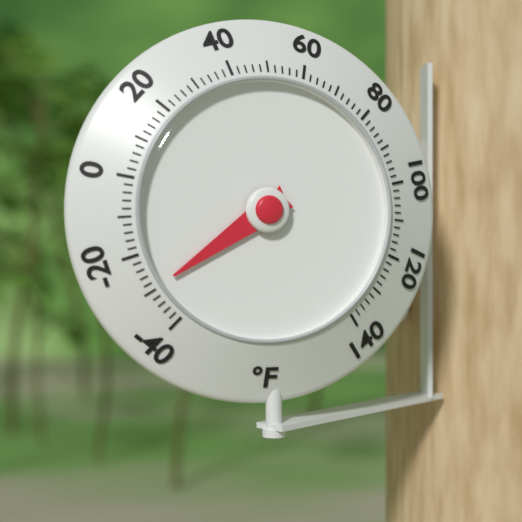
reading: -30 °F
